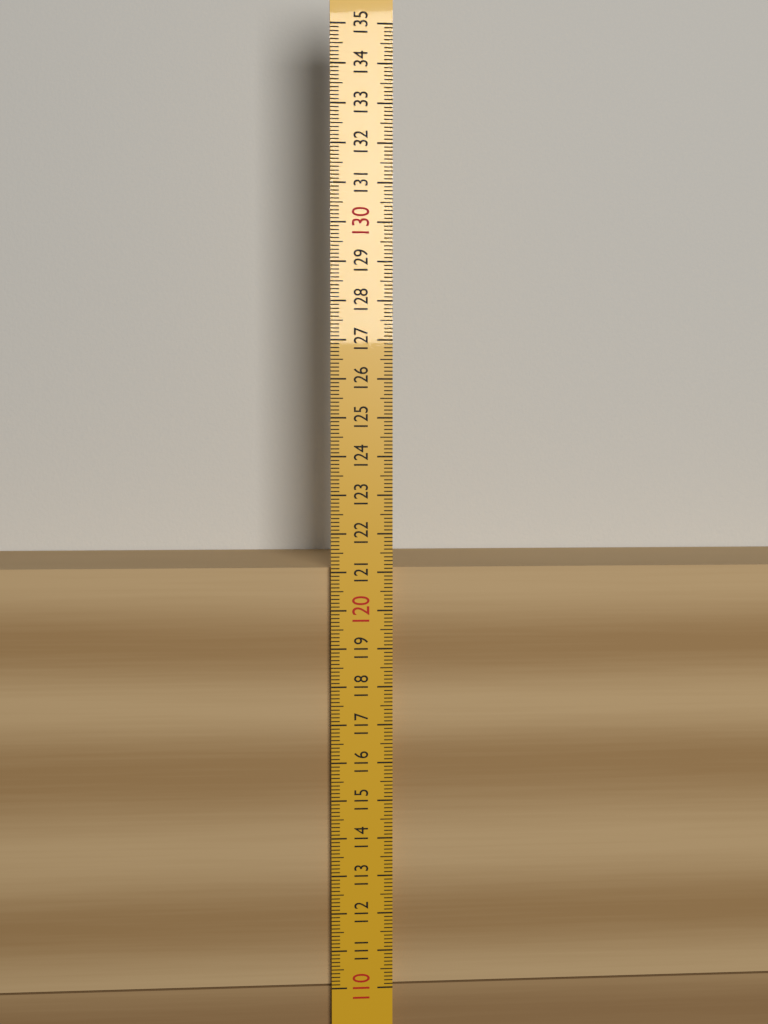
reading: 121.1 (no unit)
